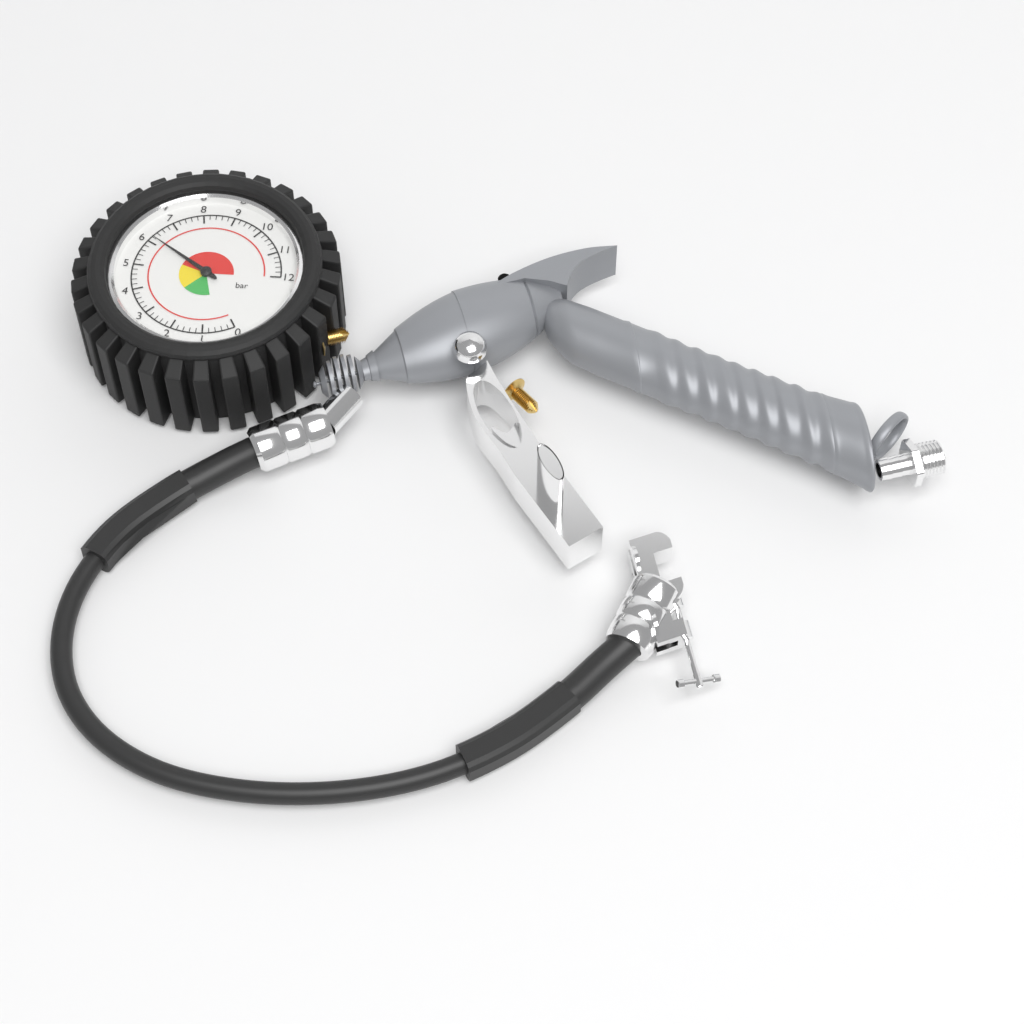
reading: 6.2 bar
